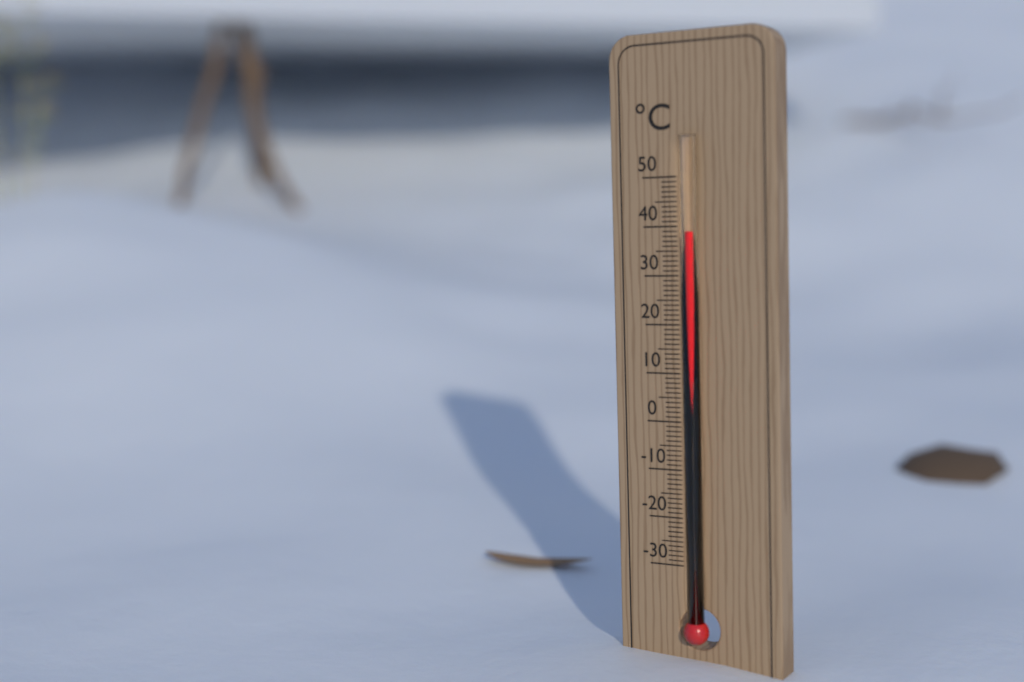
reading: 39 °C
